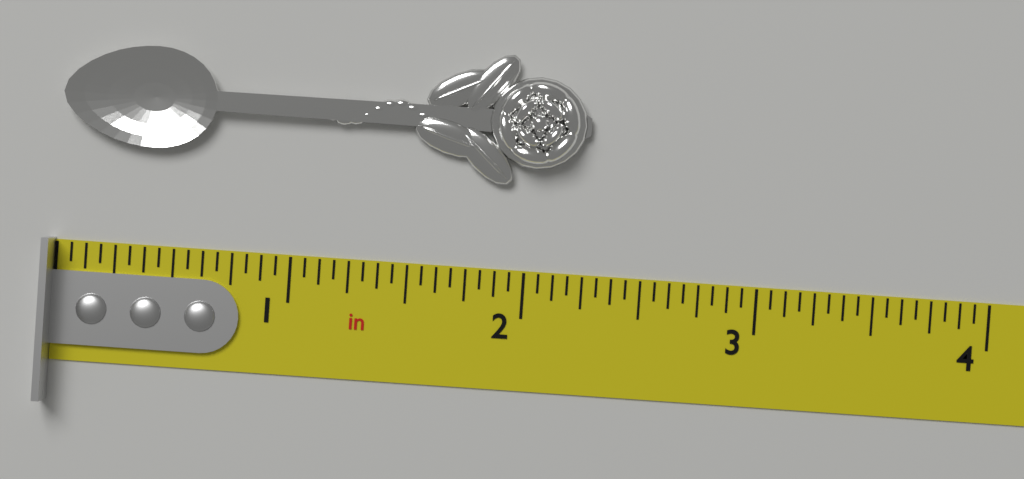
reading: 2.2500 in
